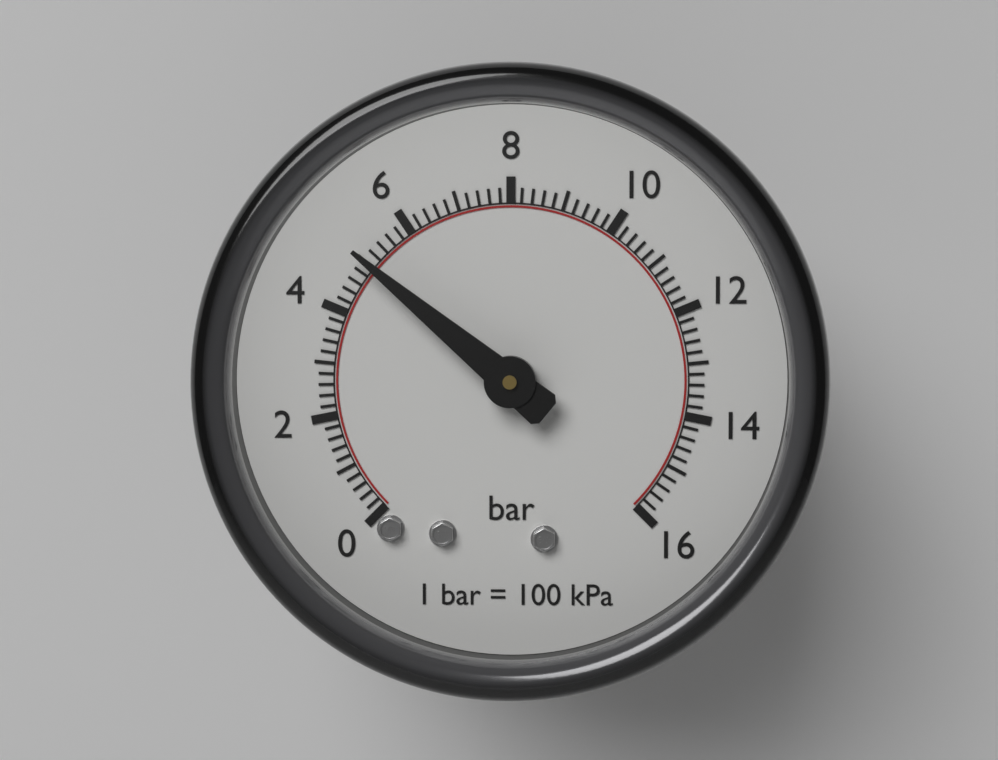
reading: 5.0 bar
